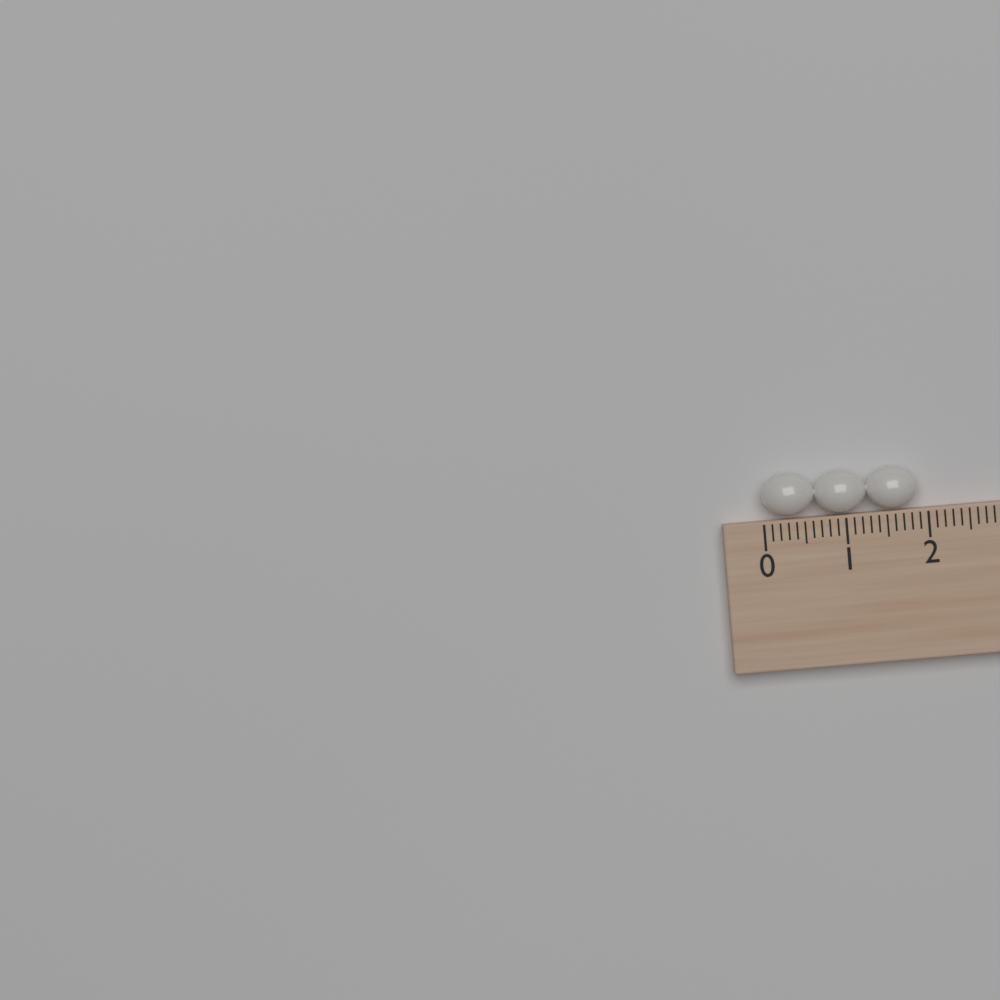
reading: 1.9 (no unit)
